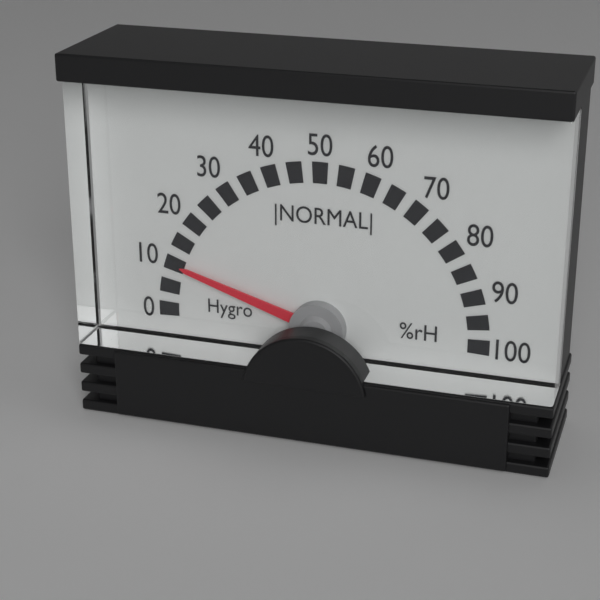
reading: 10 %rH
